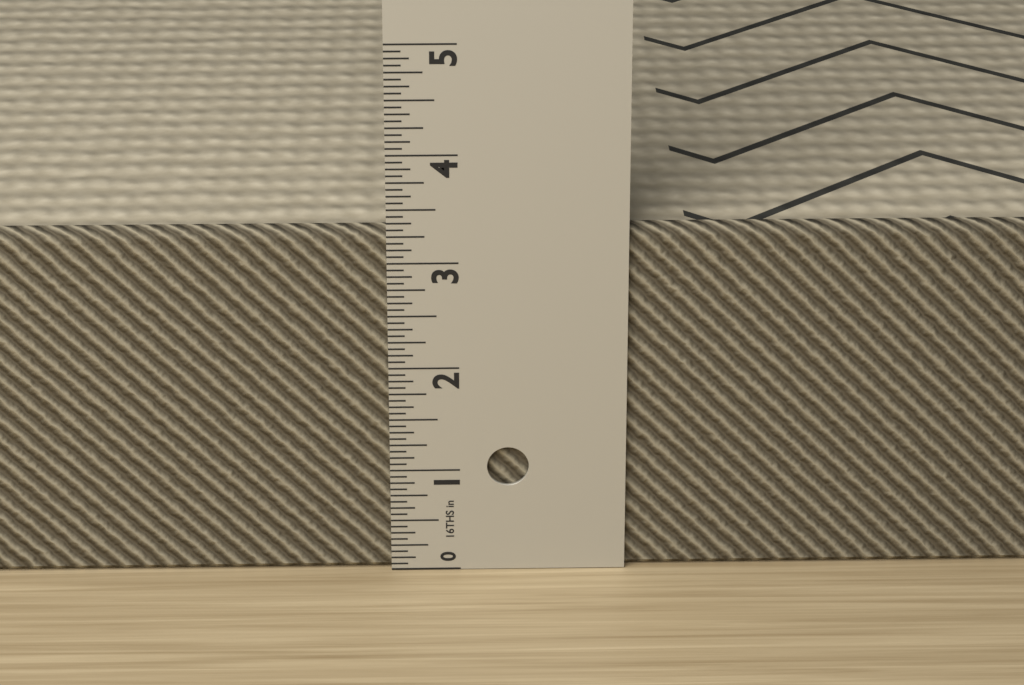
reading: 3.3125 in
